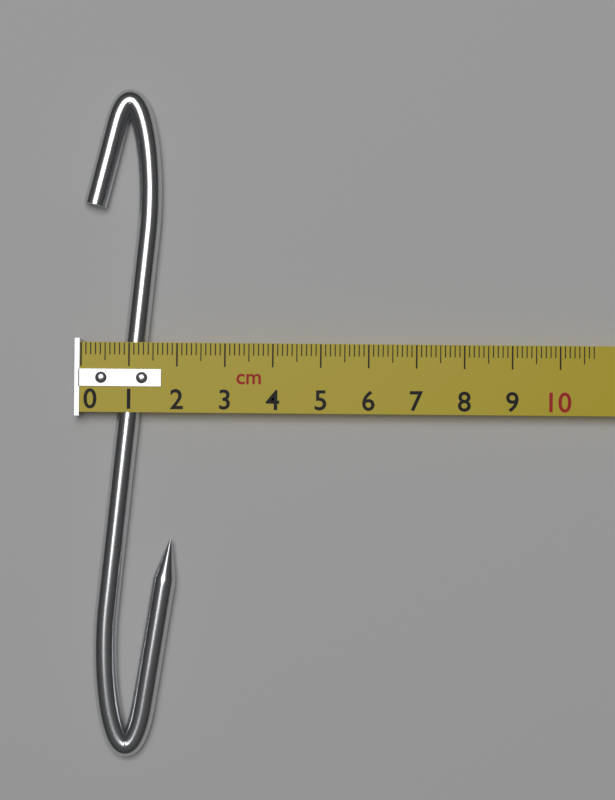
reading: 2.0 cm
